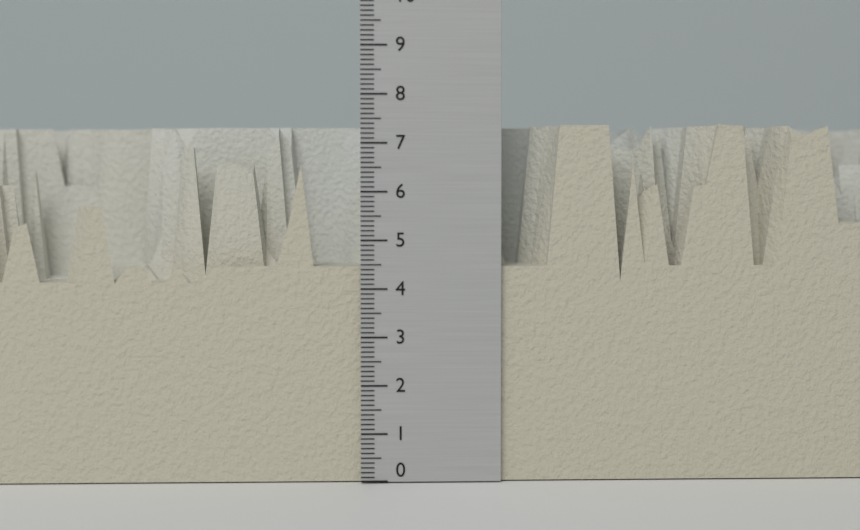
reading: 7.4 (no unit)
